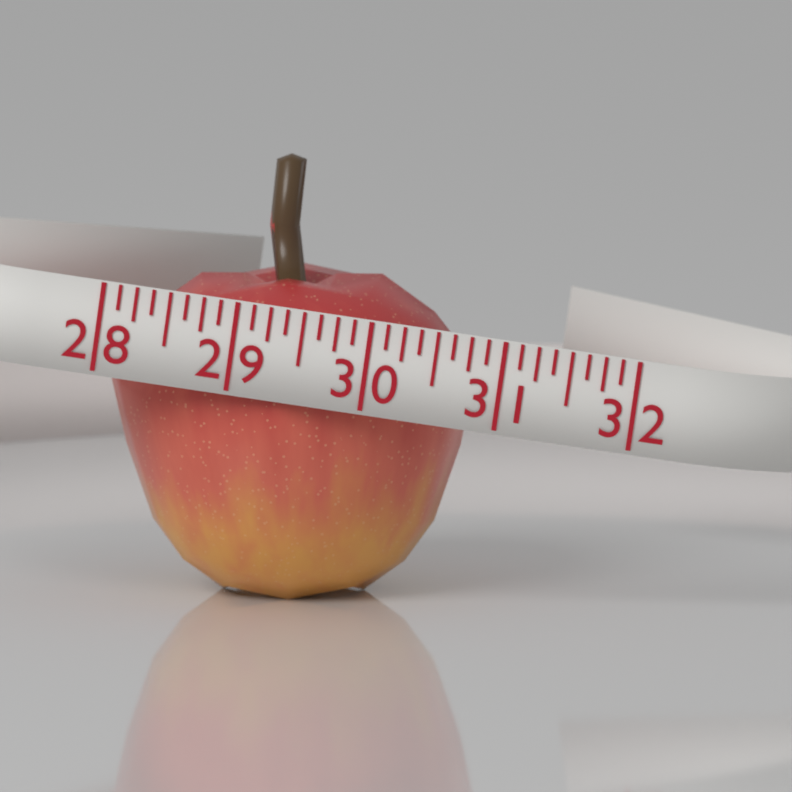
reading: 30.750 (no unit)
